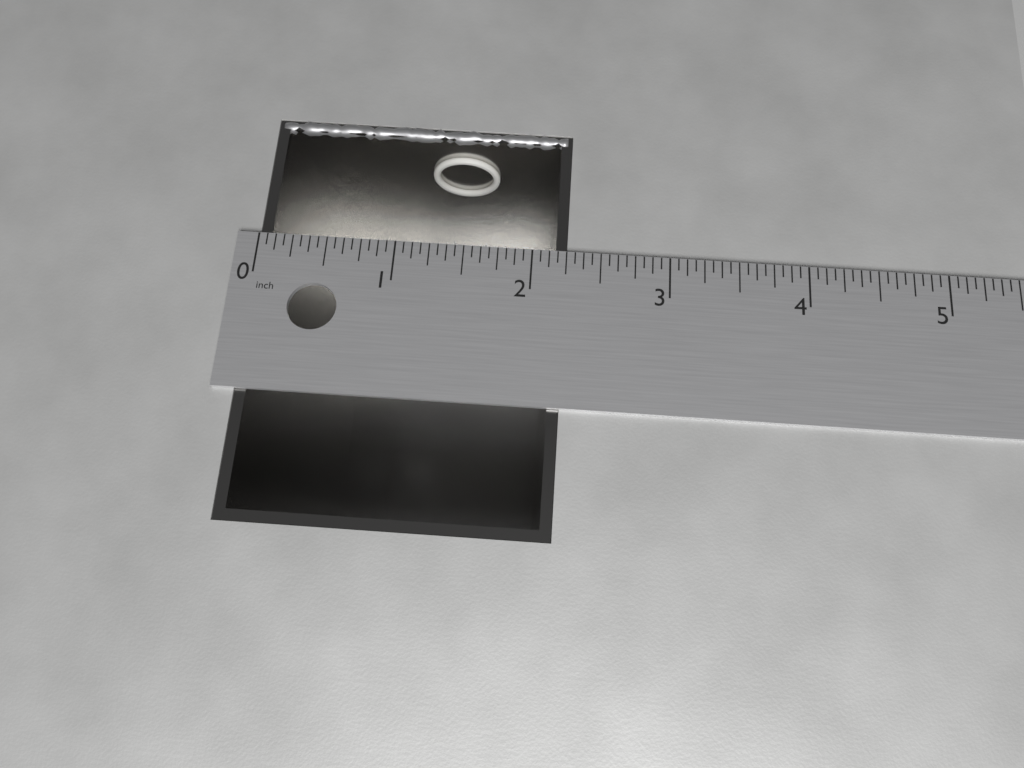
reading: 2.2500 in
